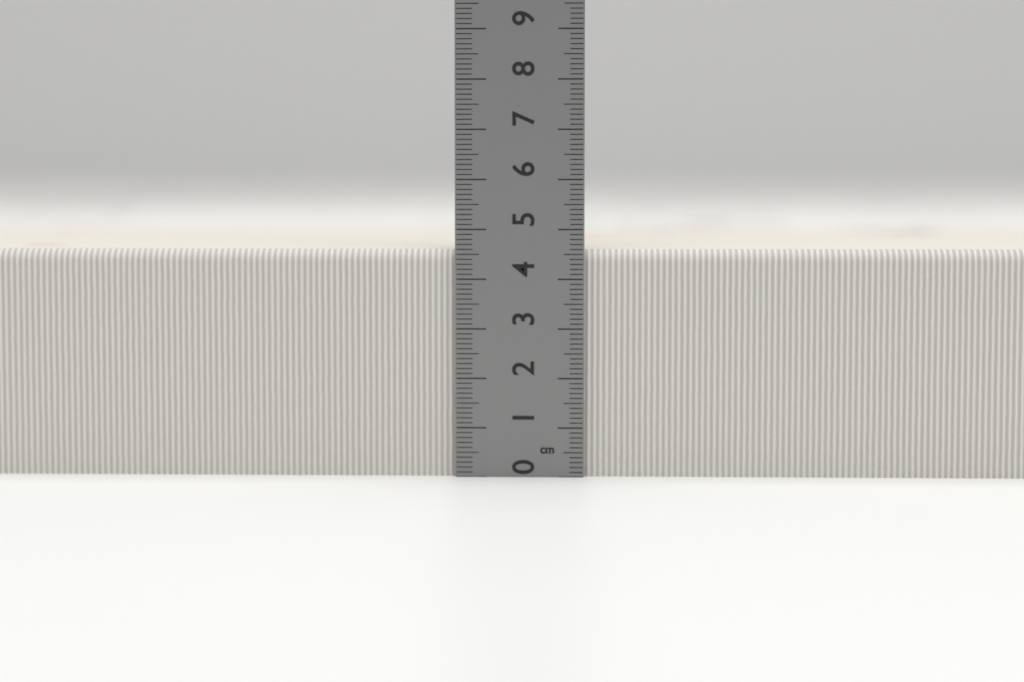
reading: 4.6 cm
